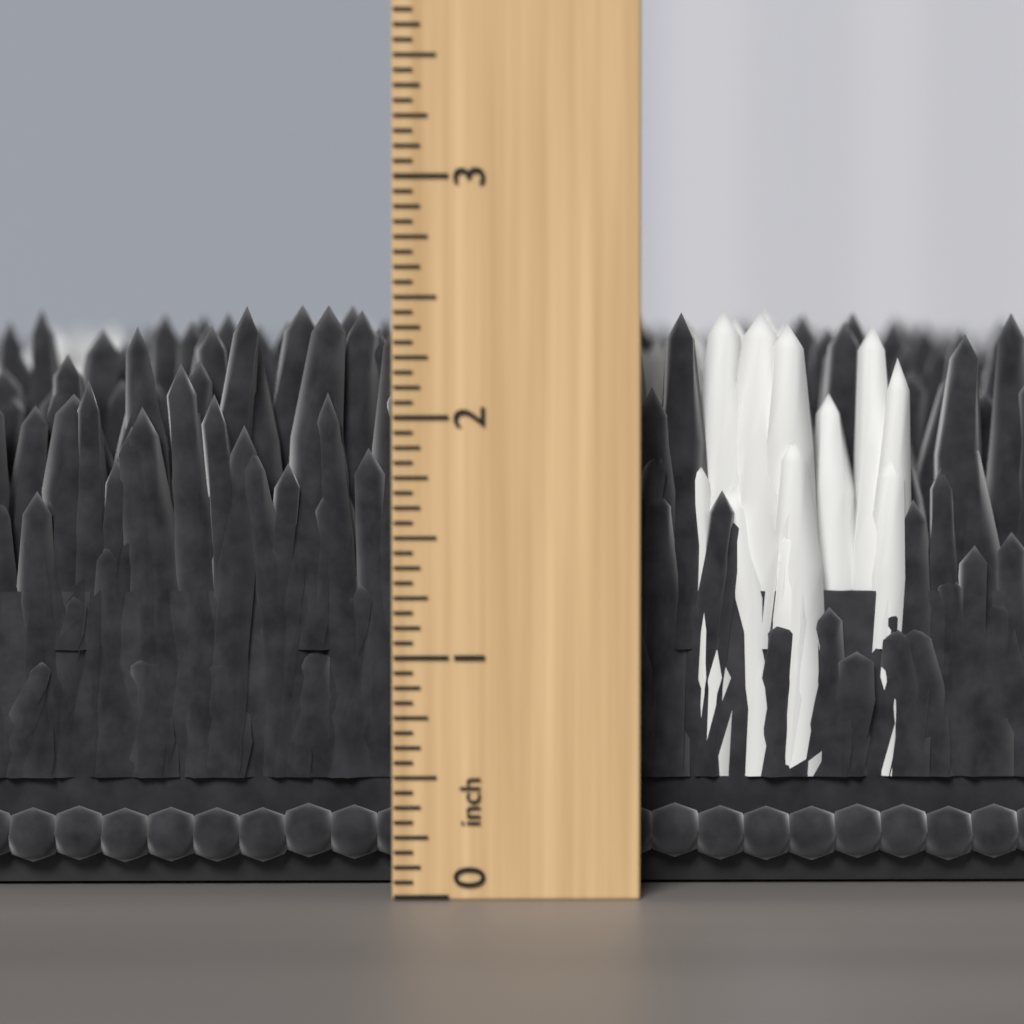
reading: 2.5000 inch
